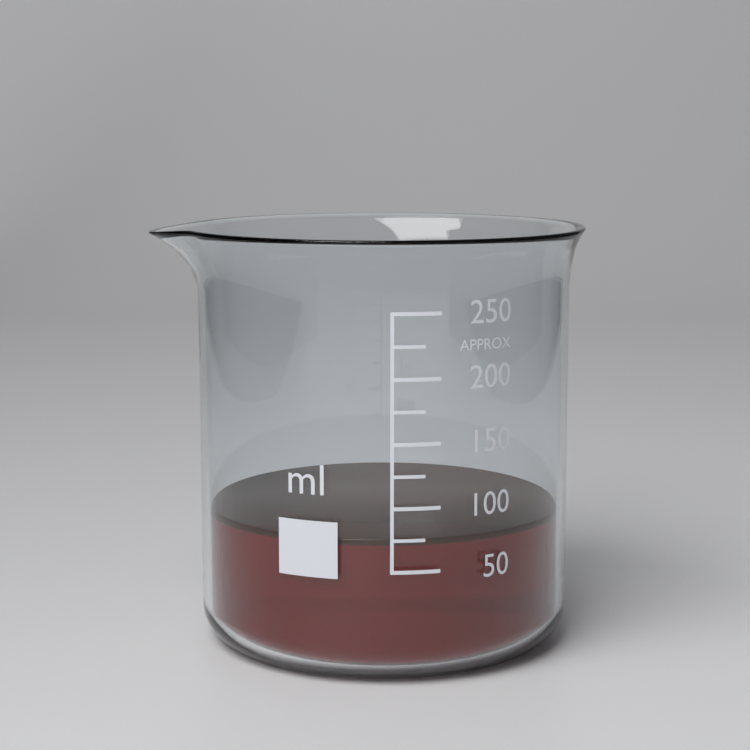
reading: 75 ml
